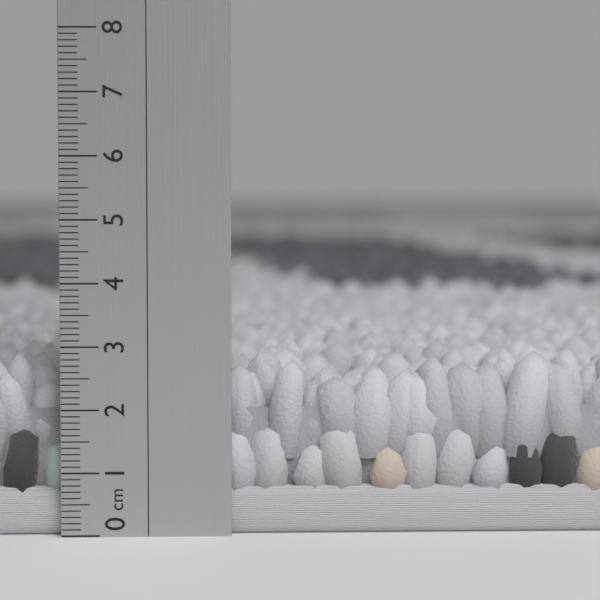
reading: 2.9 cm
